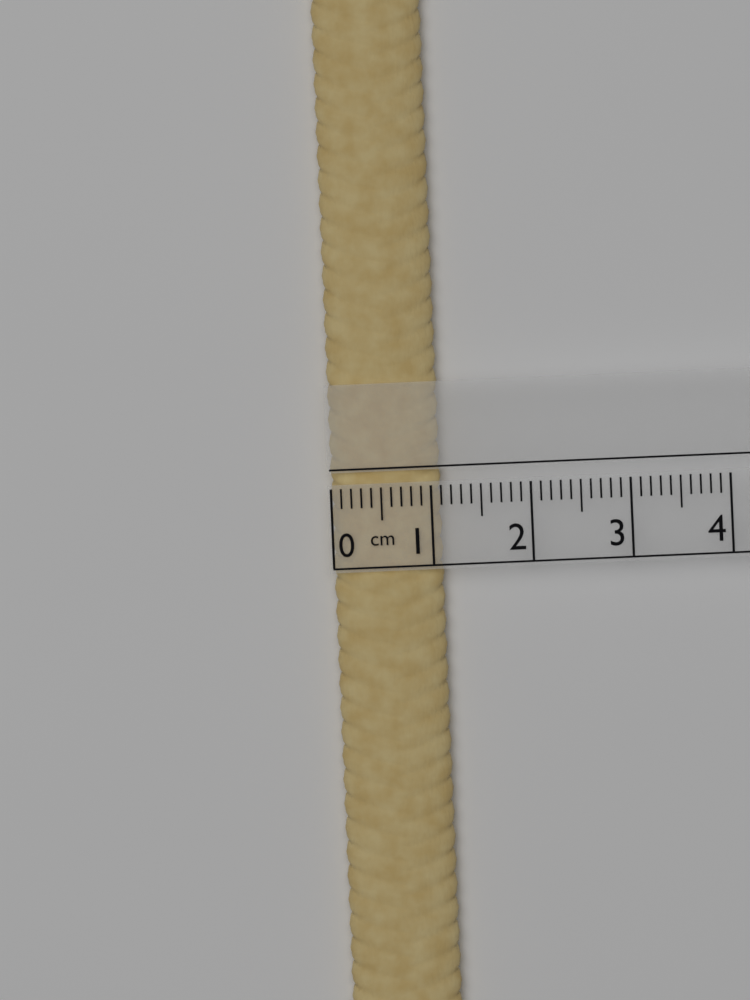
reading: 1.1 cm
